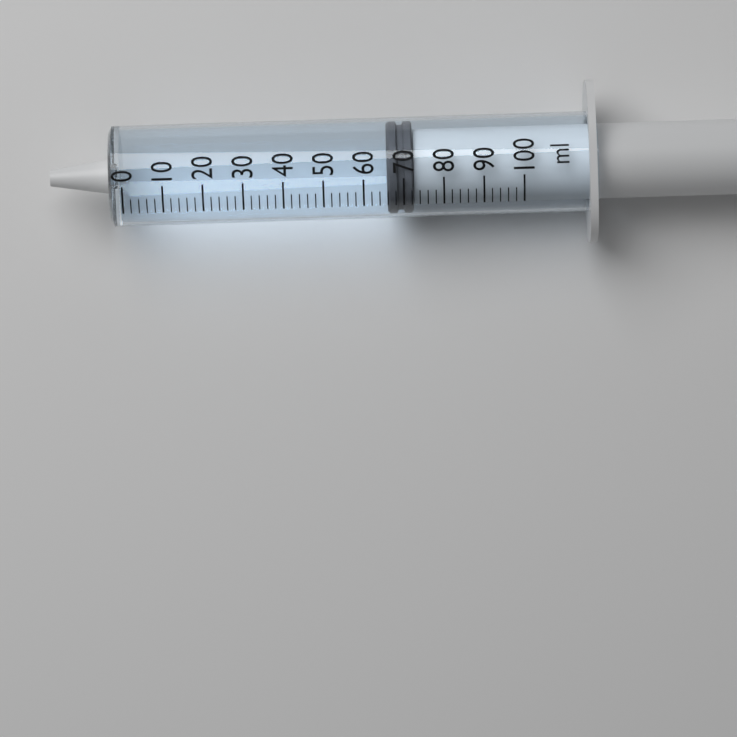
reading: 66 ml
